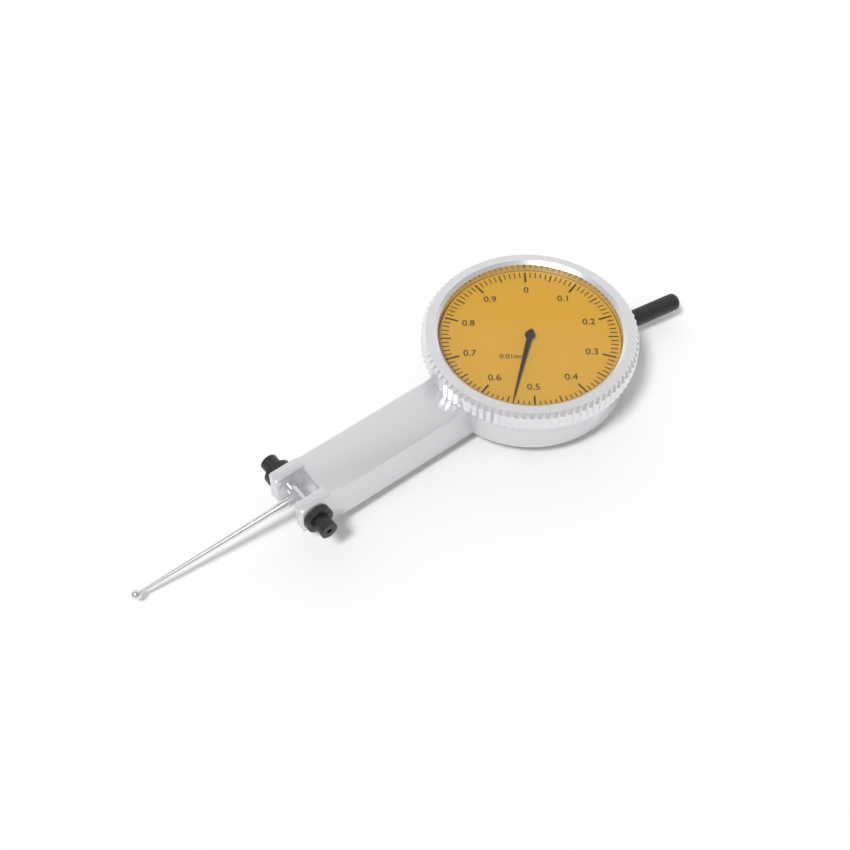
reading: 0.54 mm
